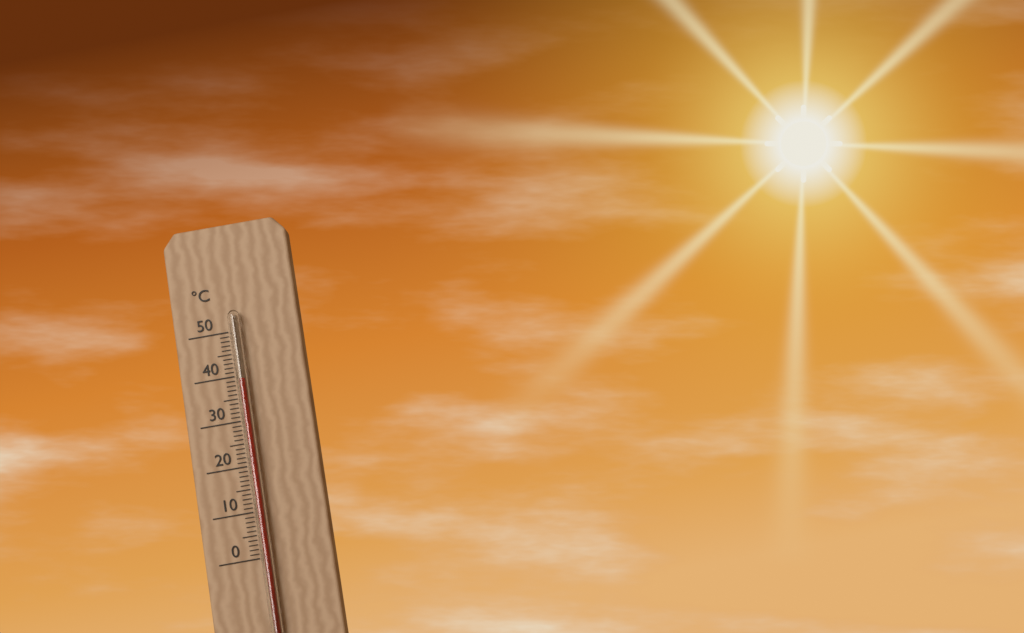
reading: 39 °C
